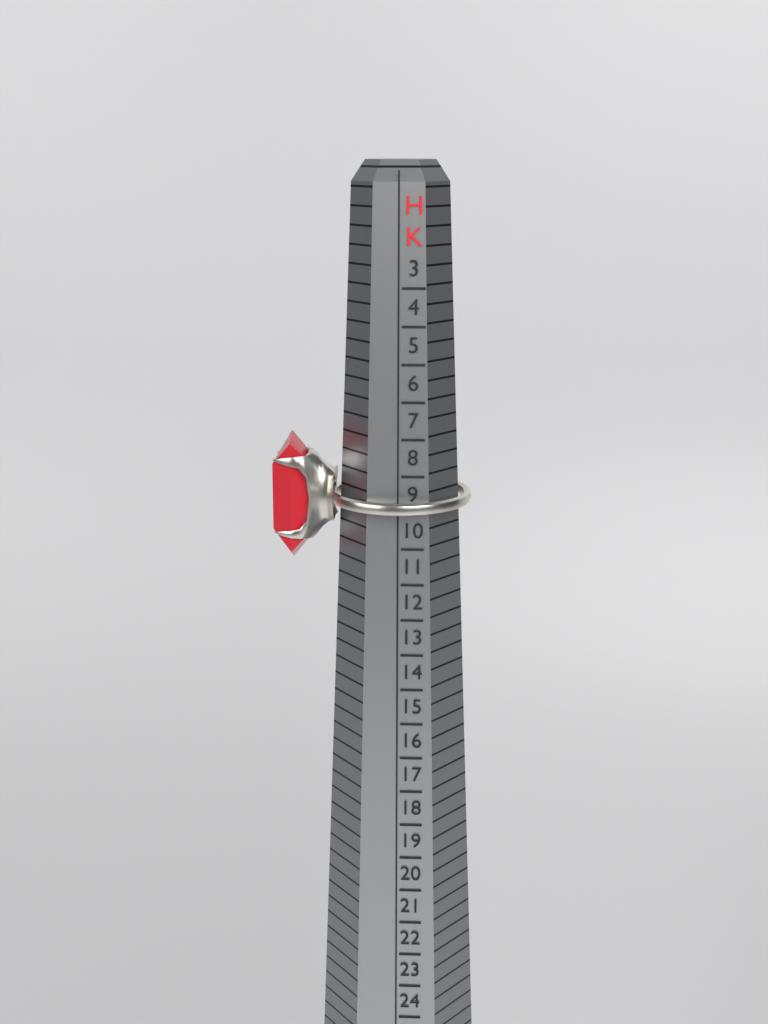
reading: 9 HK
